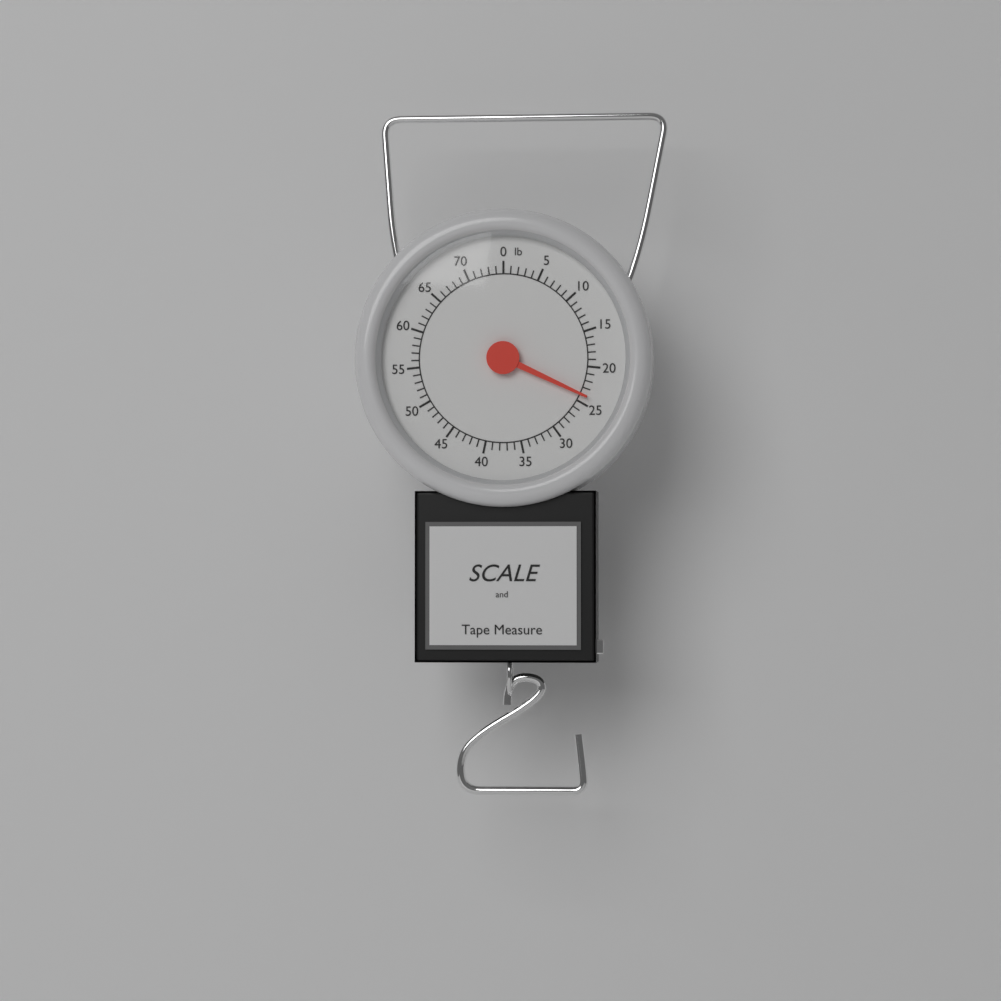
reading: 24 lb
